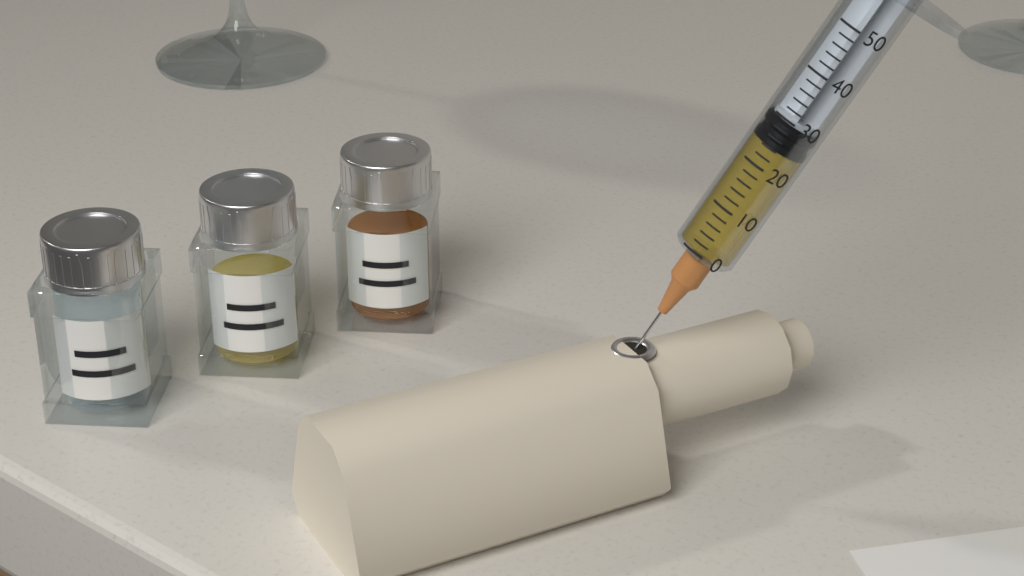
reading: 24 (no unit)
